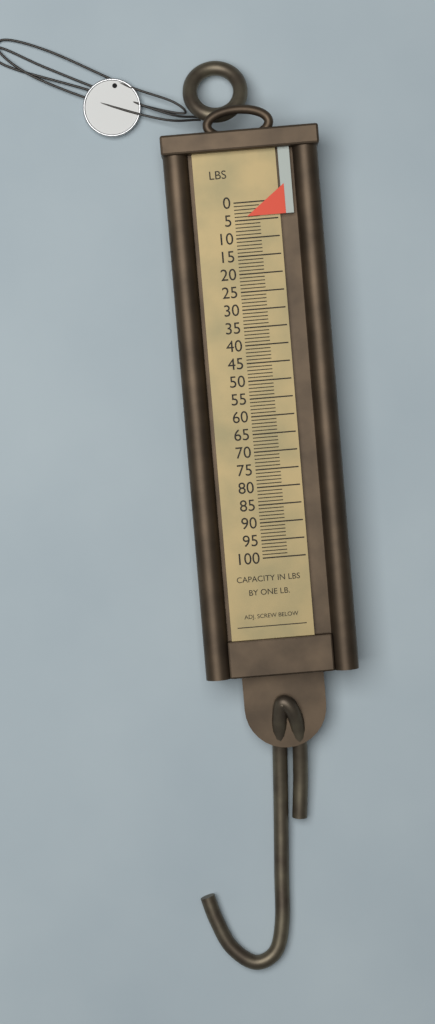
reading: 4 lb
